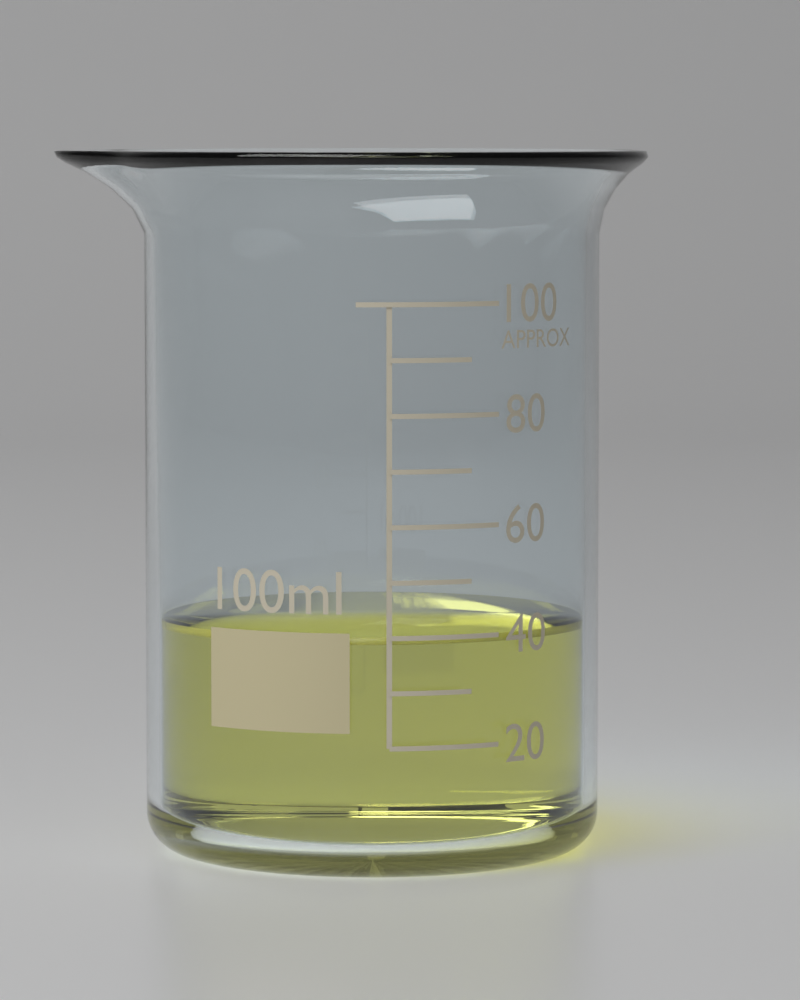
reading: 40 ml
